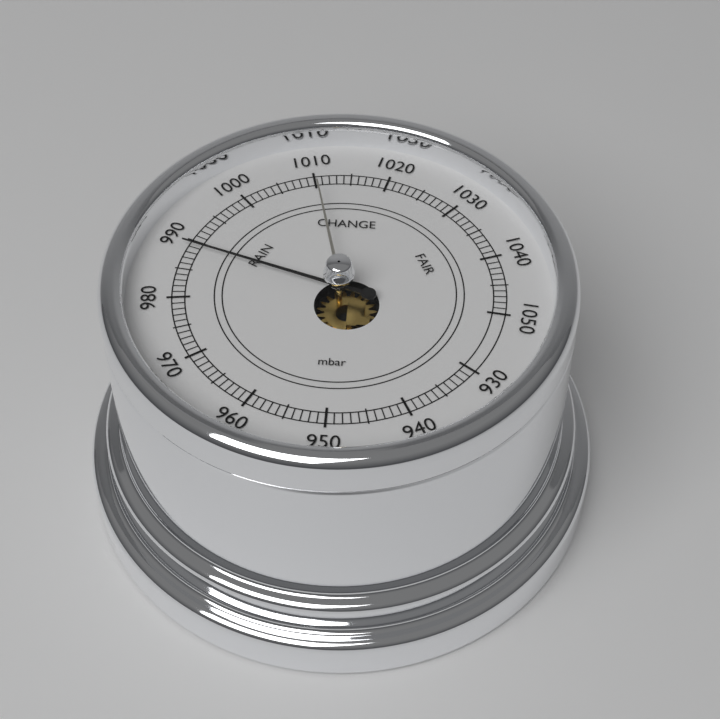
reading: 989 mbar
